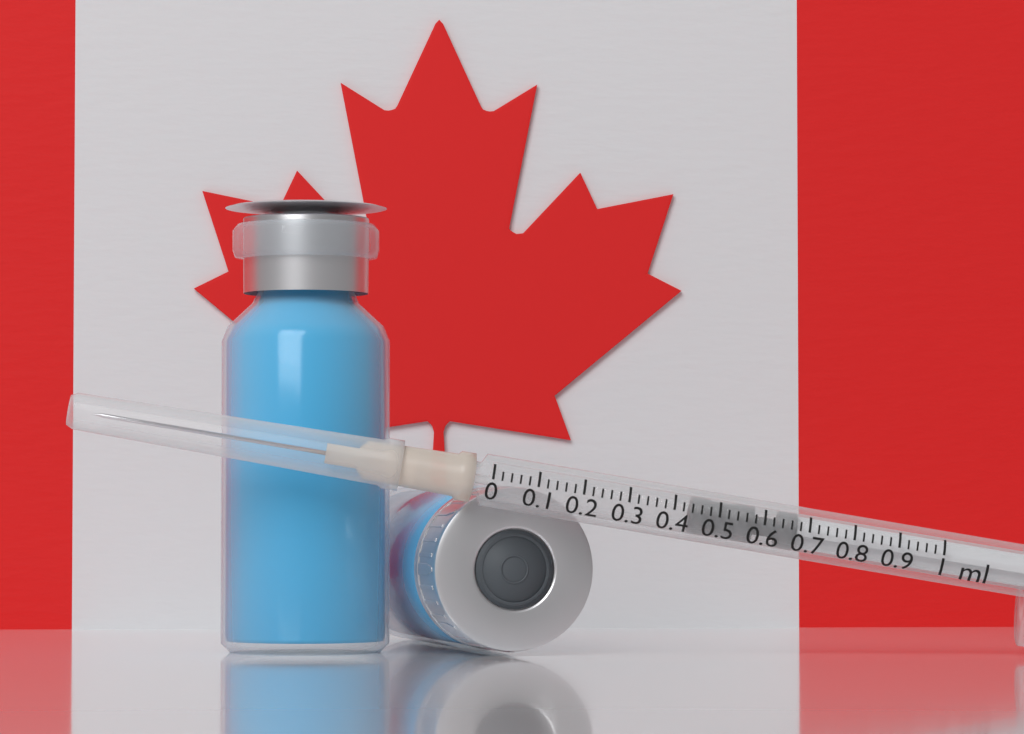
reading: 0.44 ml
